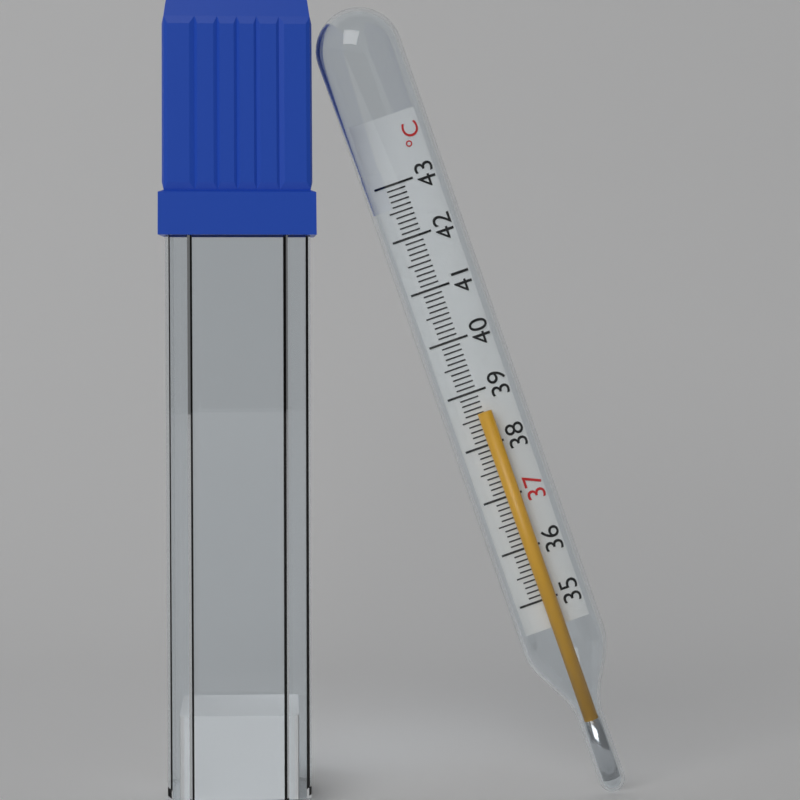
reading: 38.6 °C
